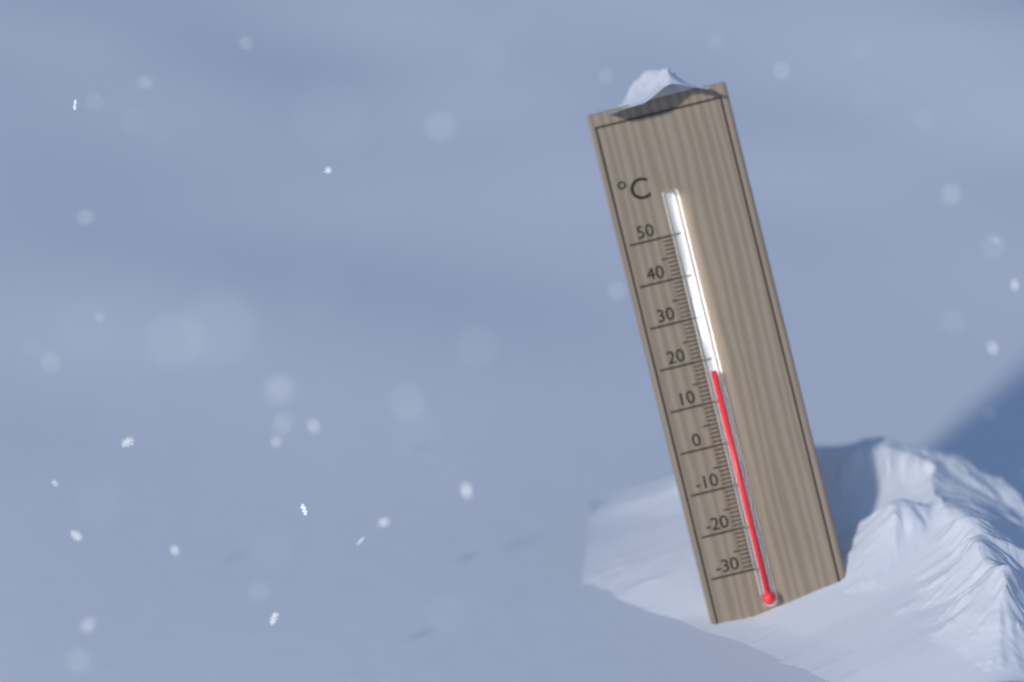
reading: 17 °C
